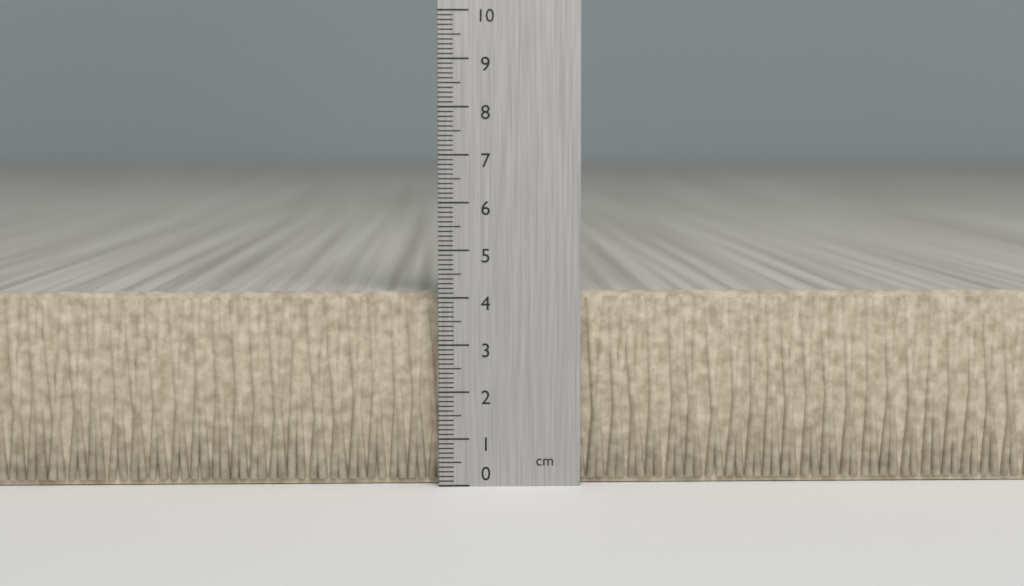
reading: 4.1 cm
